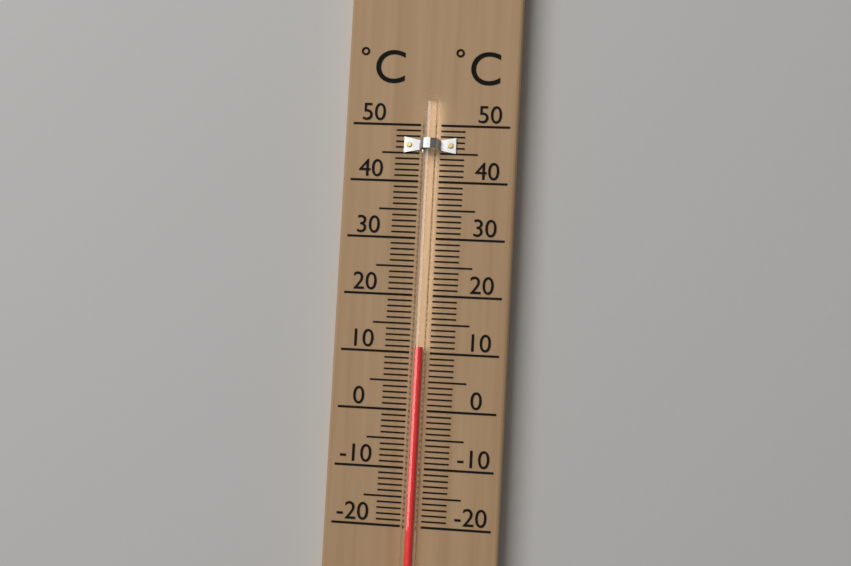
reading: 11 °C
